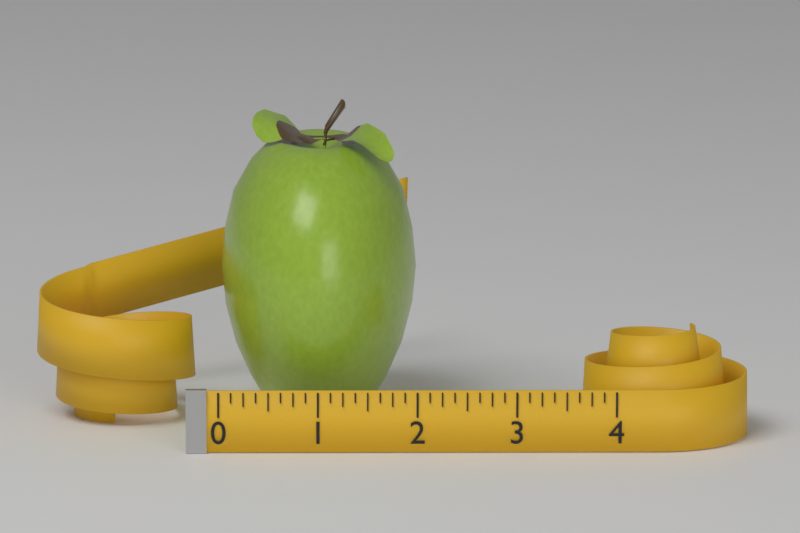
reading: 2.000 (no unit)
